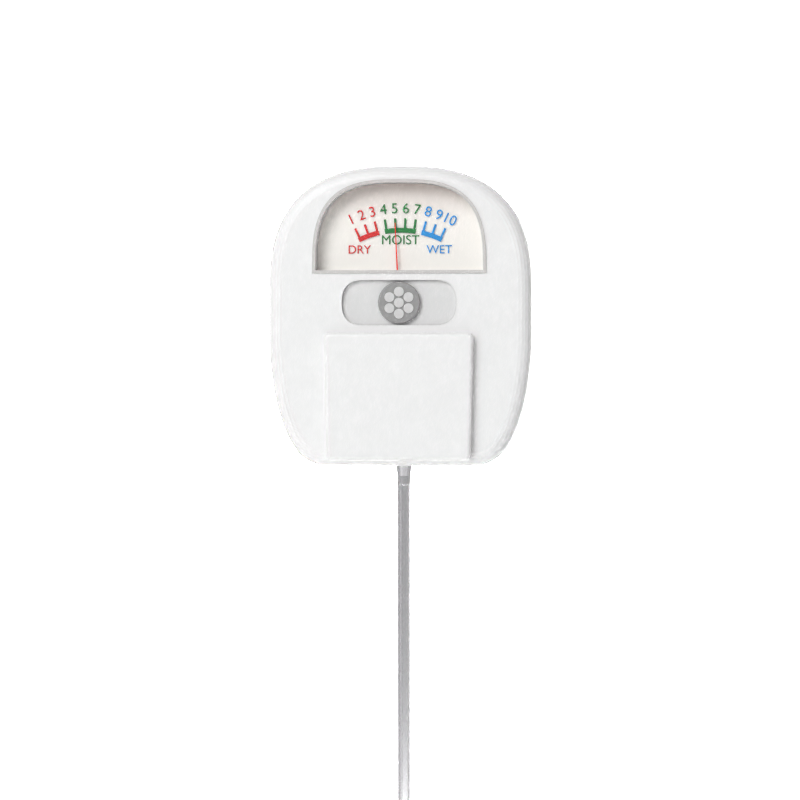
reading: 5 (no unit)
